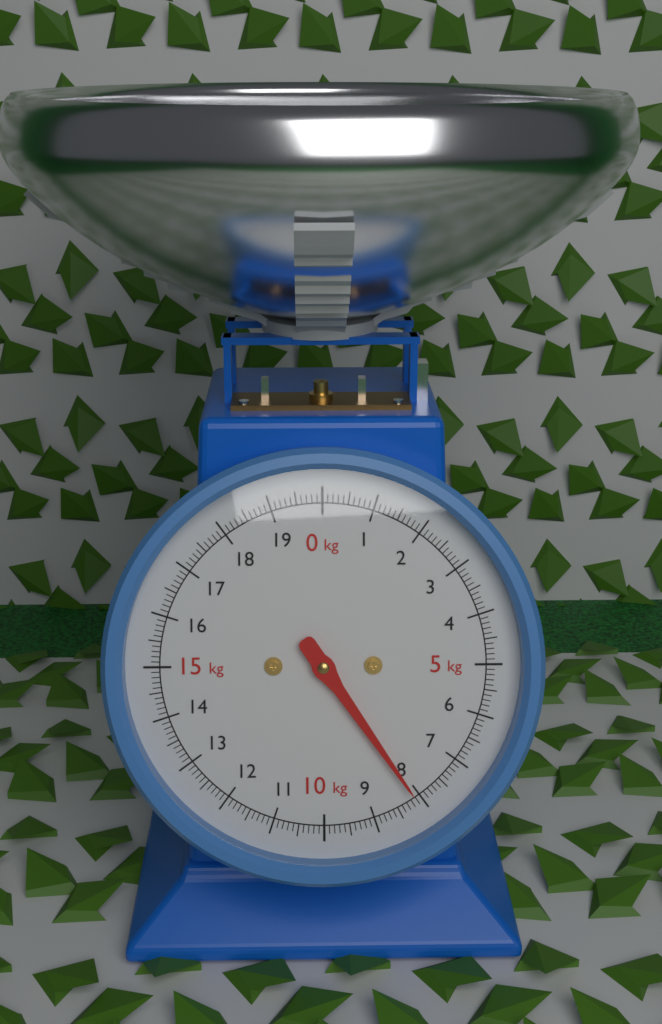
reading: 8.1 kg
